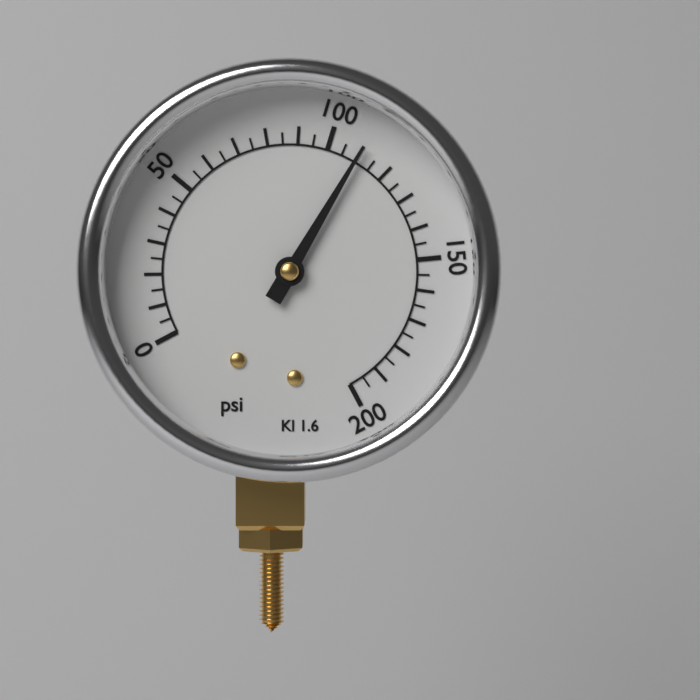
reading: 110 psi
